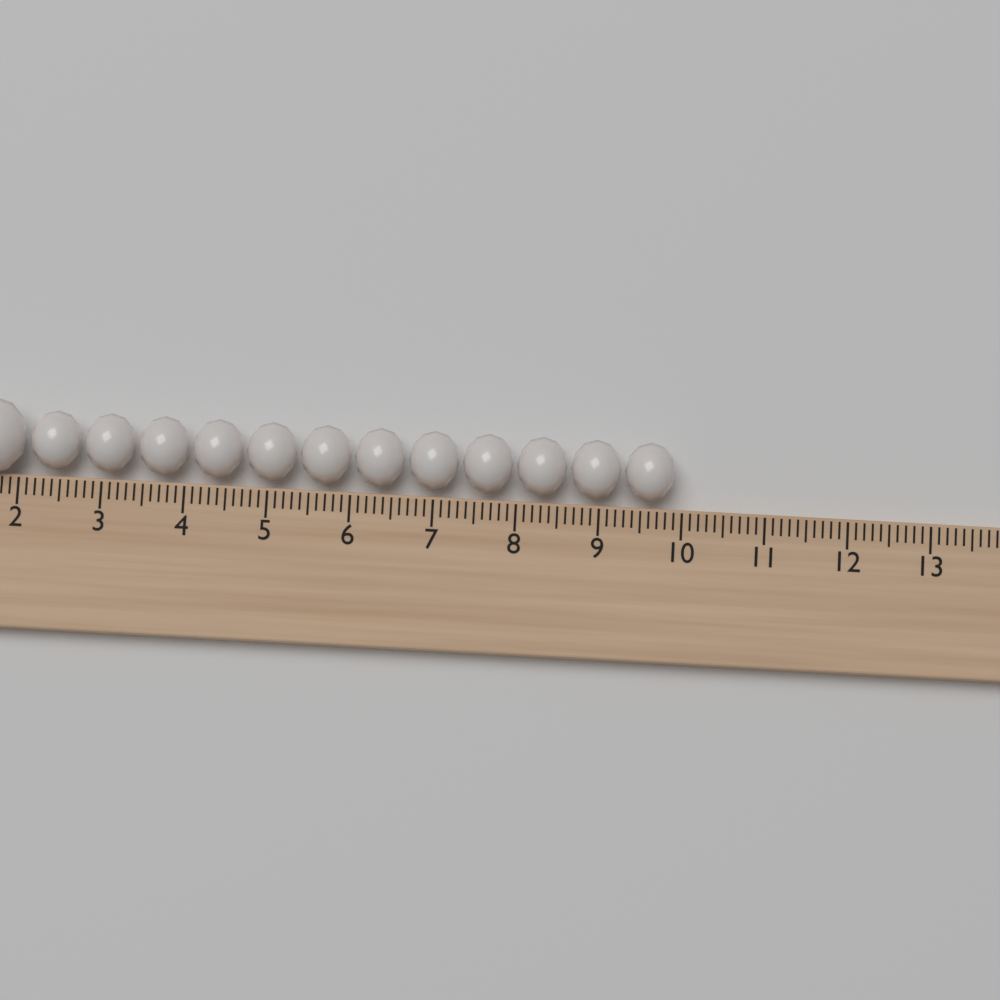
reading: 9.9 (no unit)
